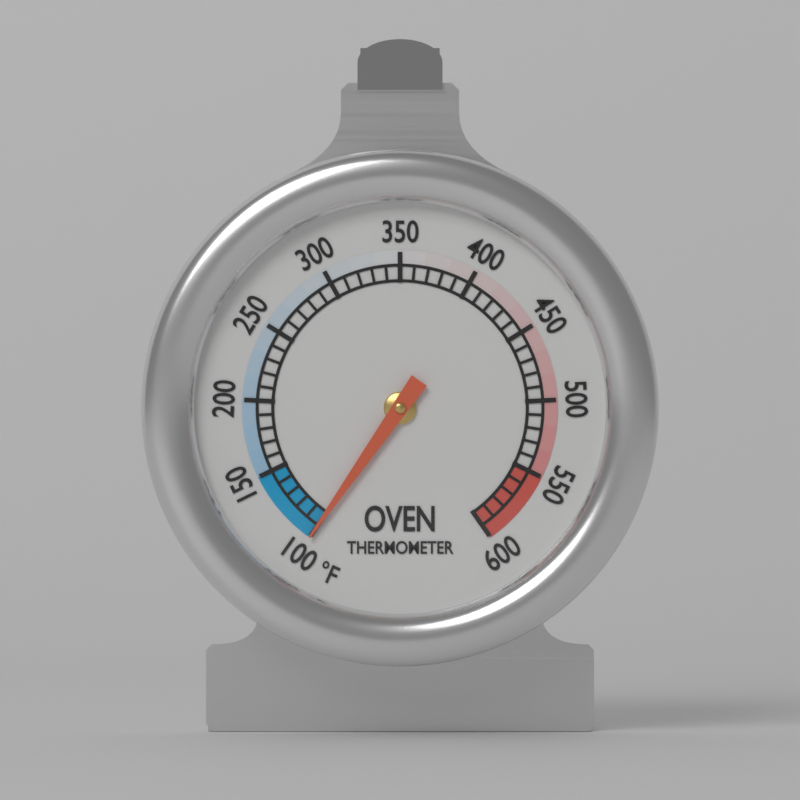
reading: 100 °F
